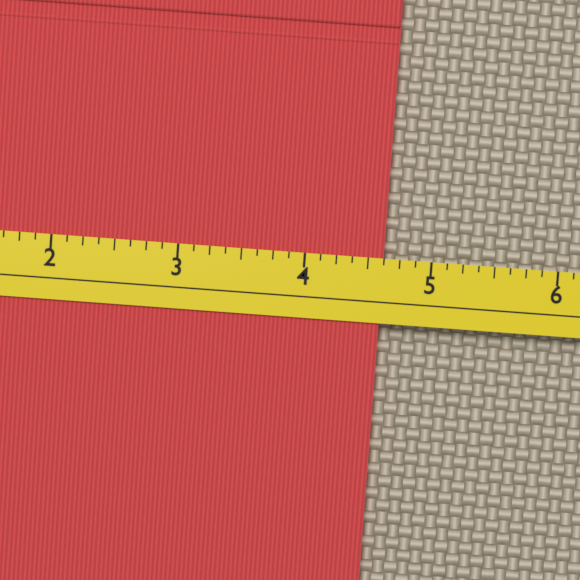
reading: 4.625 (no unit)
